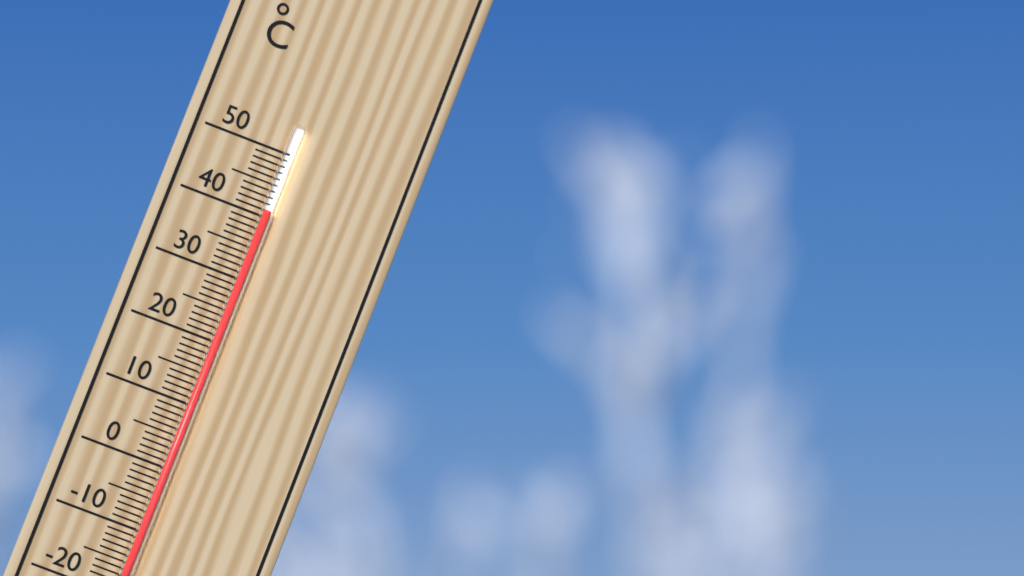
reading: 41 °C
